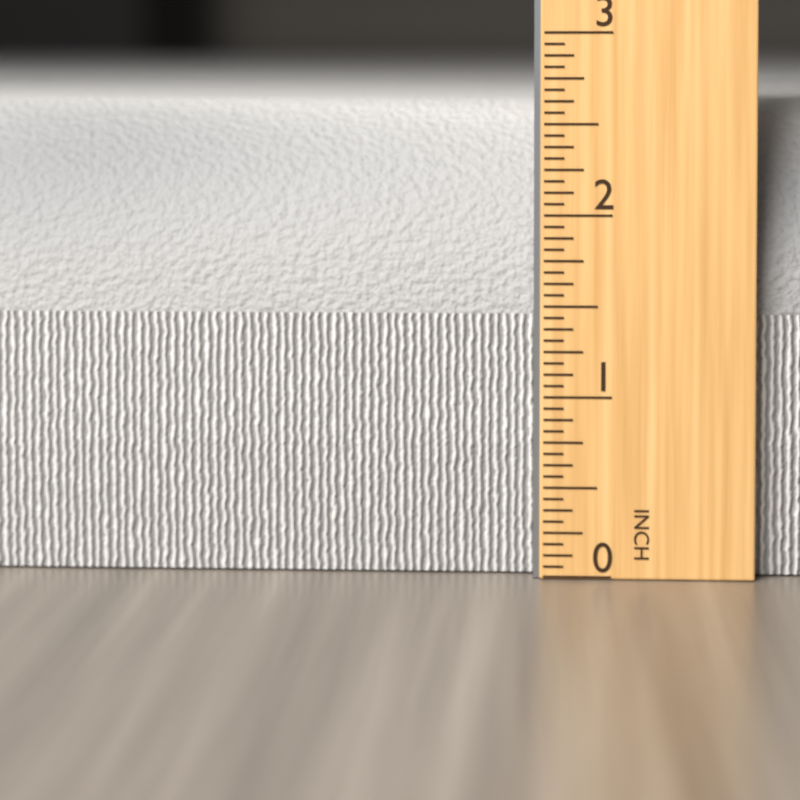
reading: 2.6250 in
